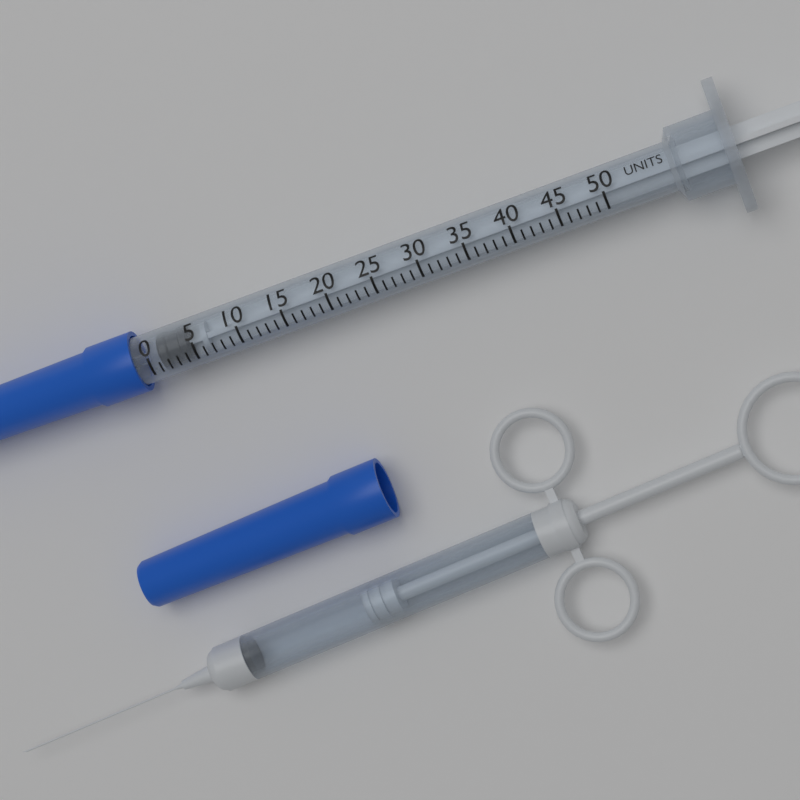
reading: 1 units
